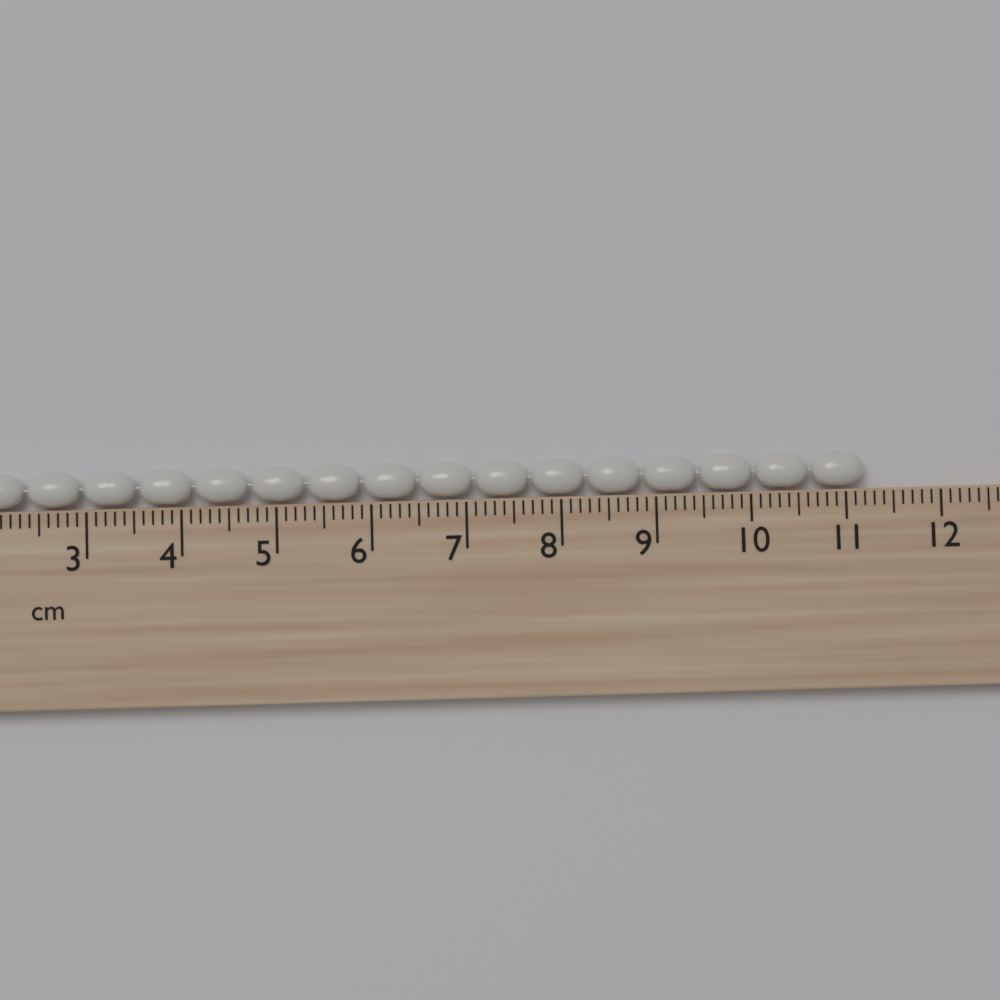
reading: 11.2 cm
